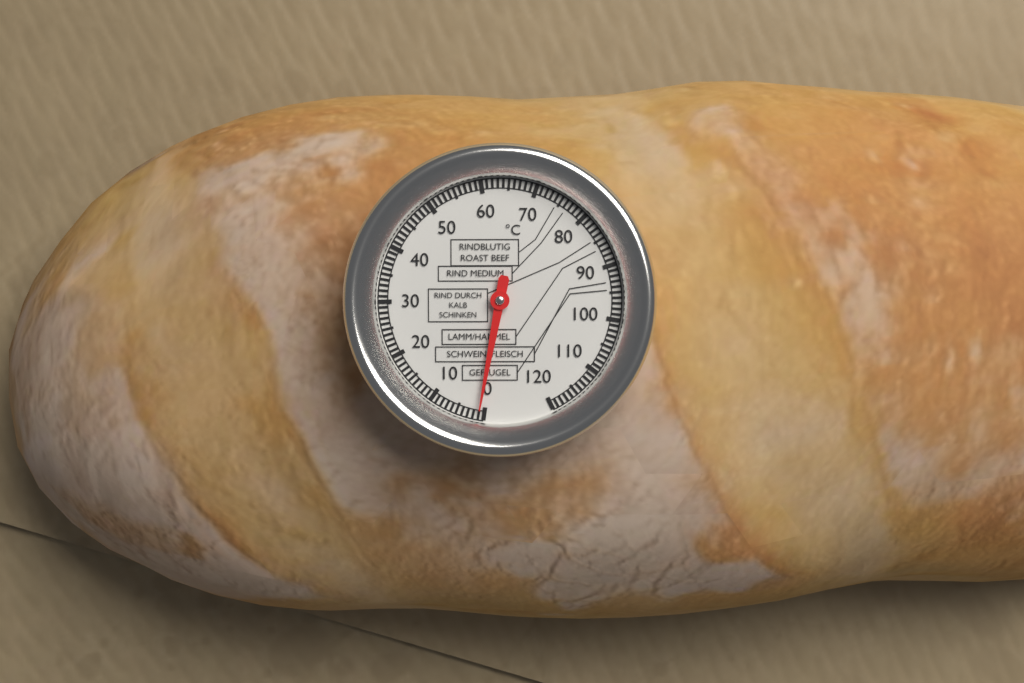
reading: 1 °C
